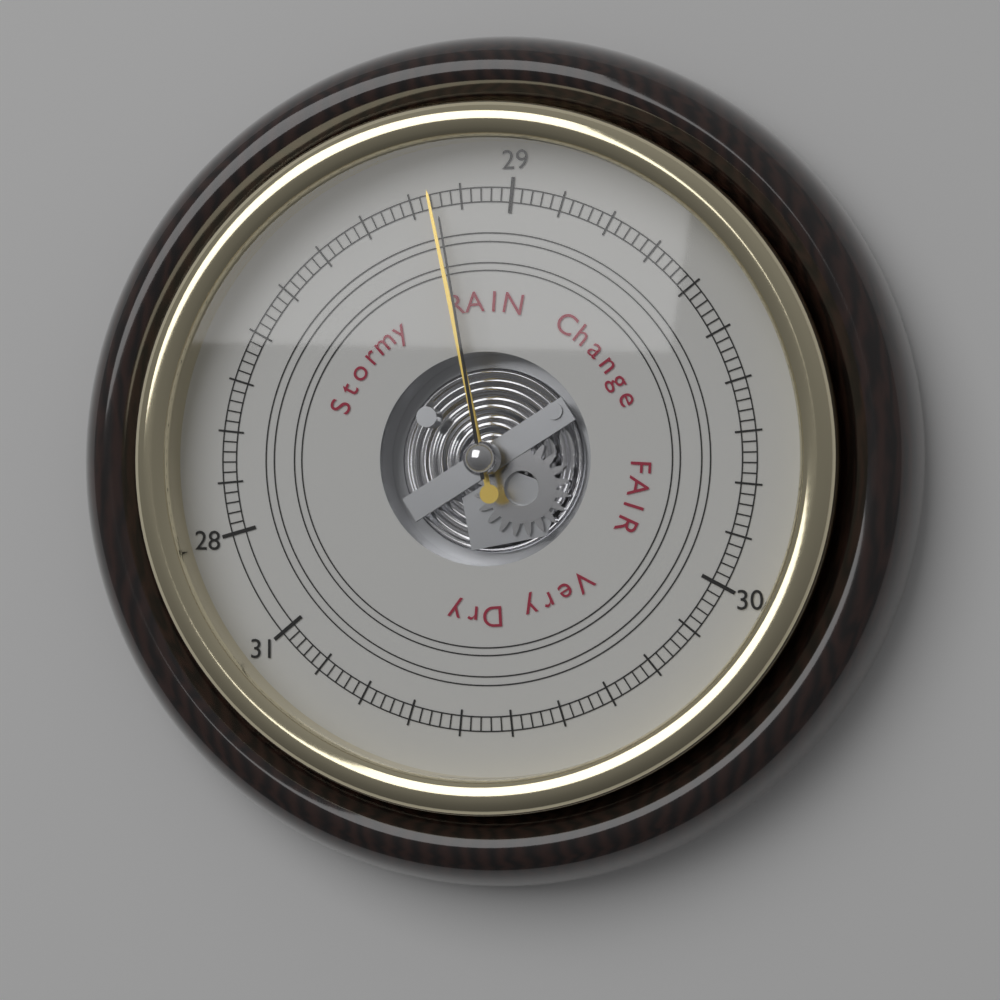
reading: 28.84 (no unit)
